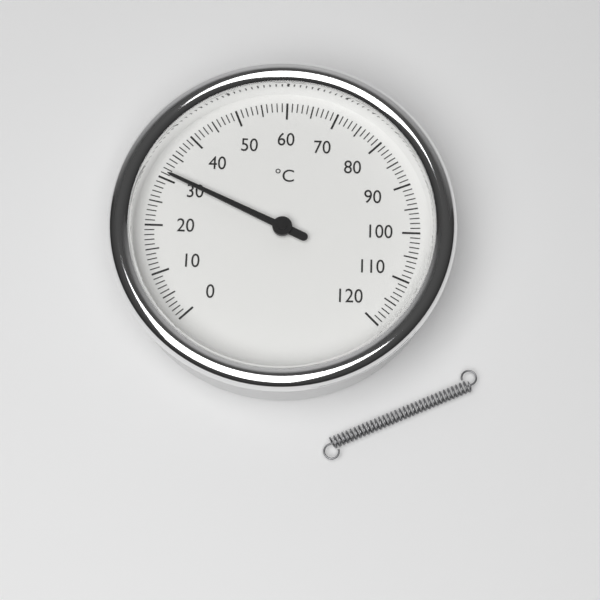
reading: 31 °C
